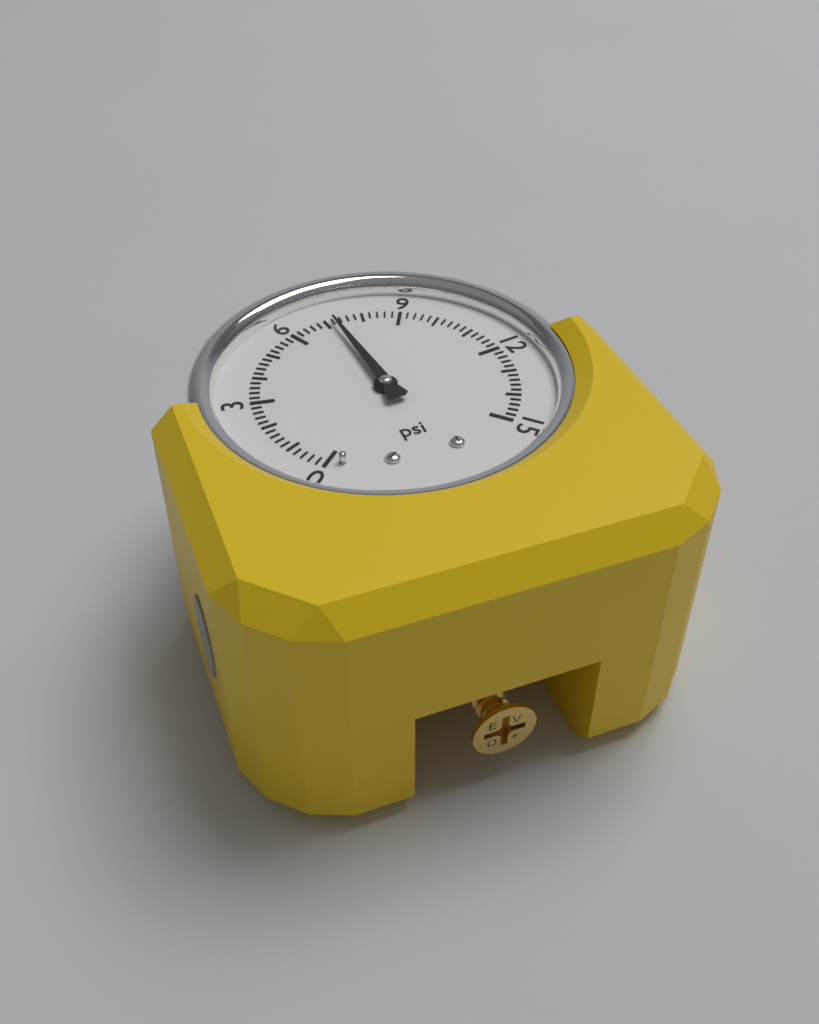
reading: 7.2 psi
